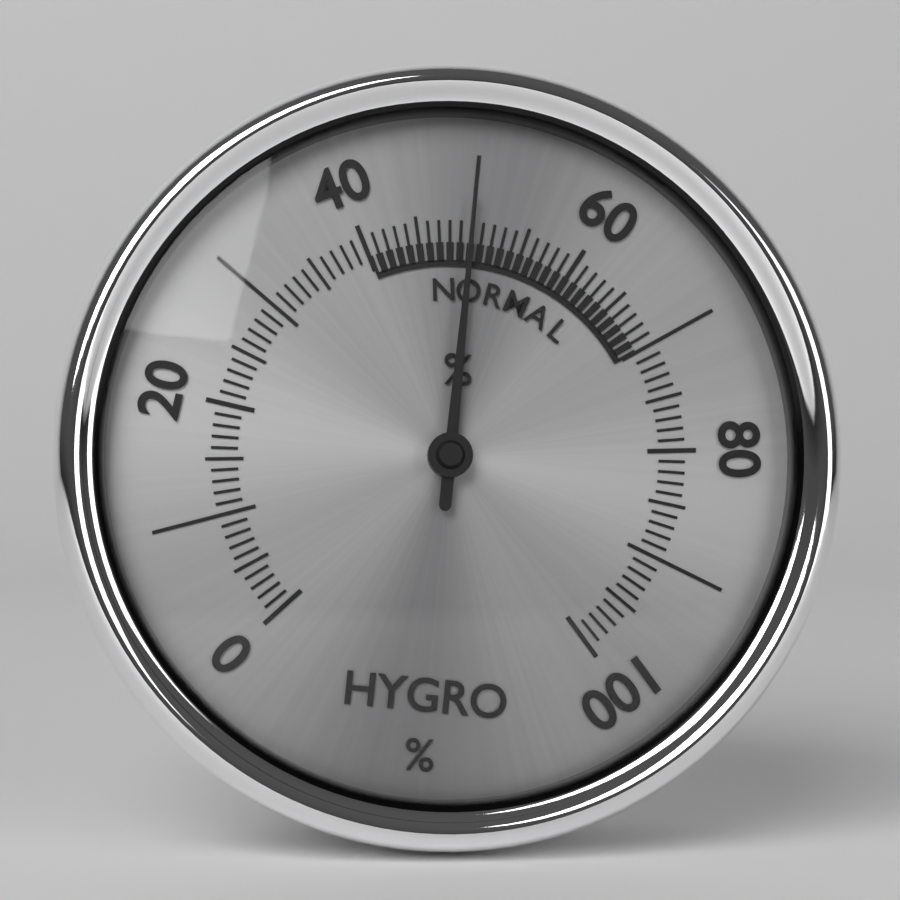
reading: 50 %
